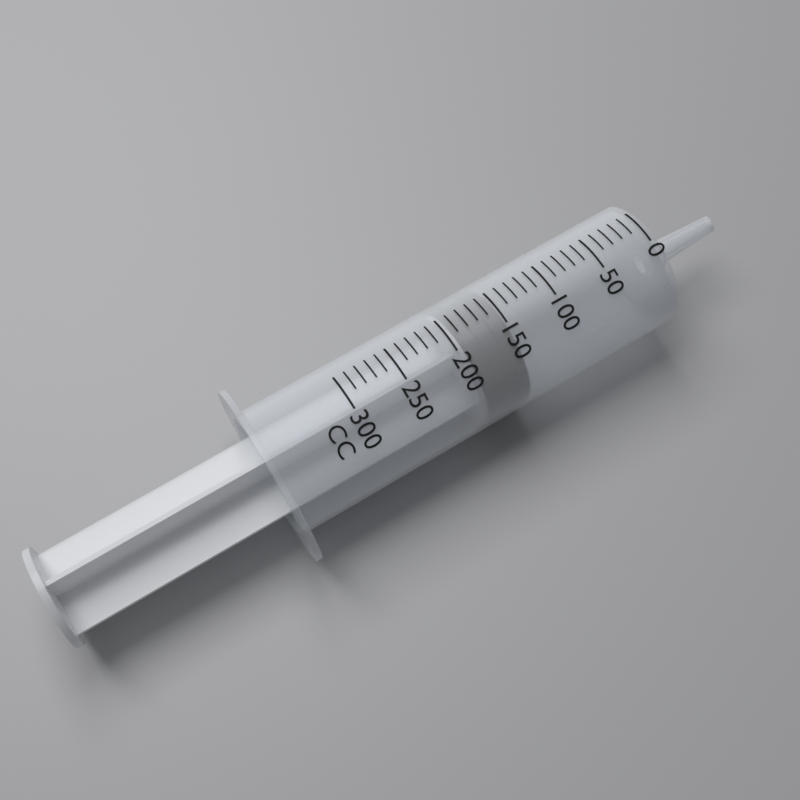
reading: 150 cc
